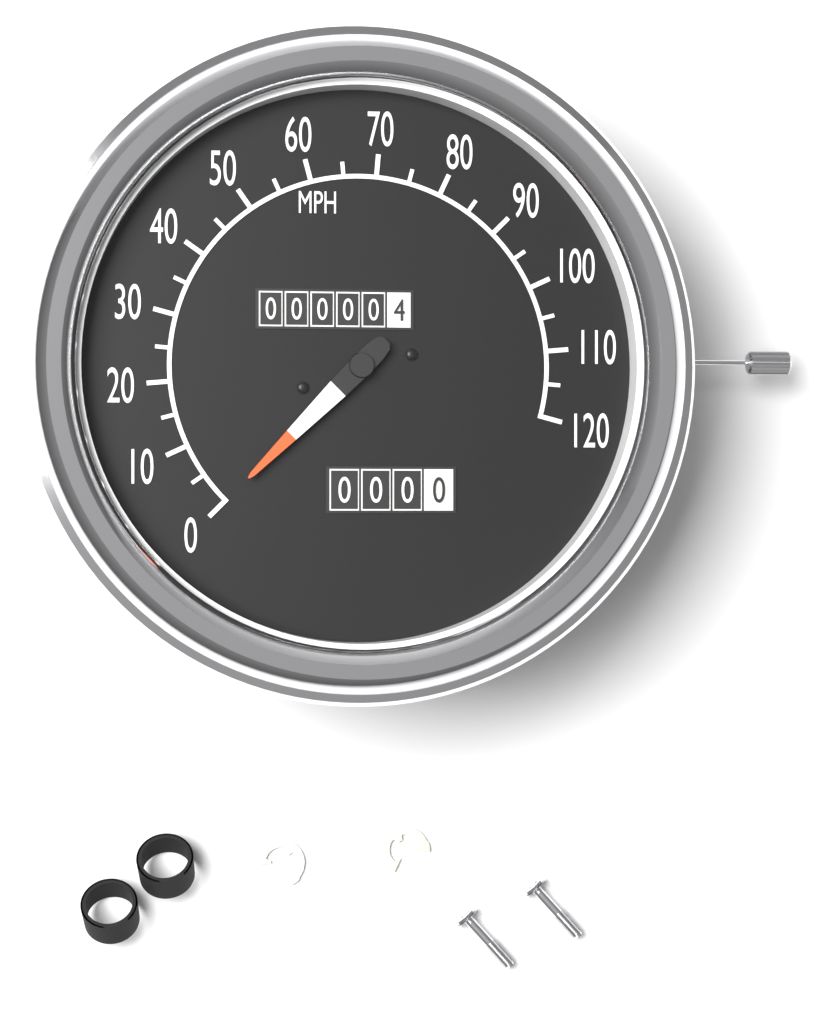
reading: 0 MPH
